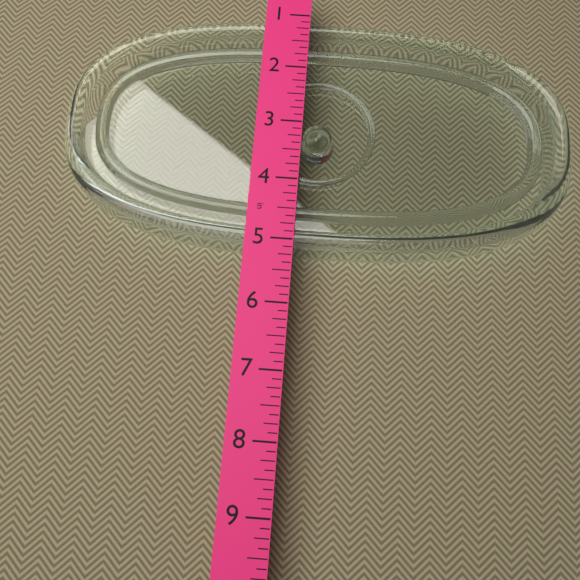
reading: 5.125 in
